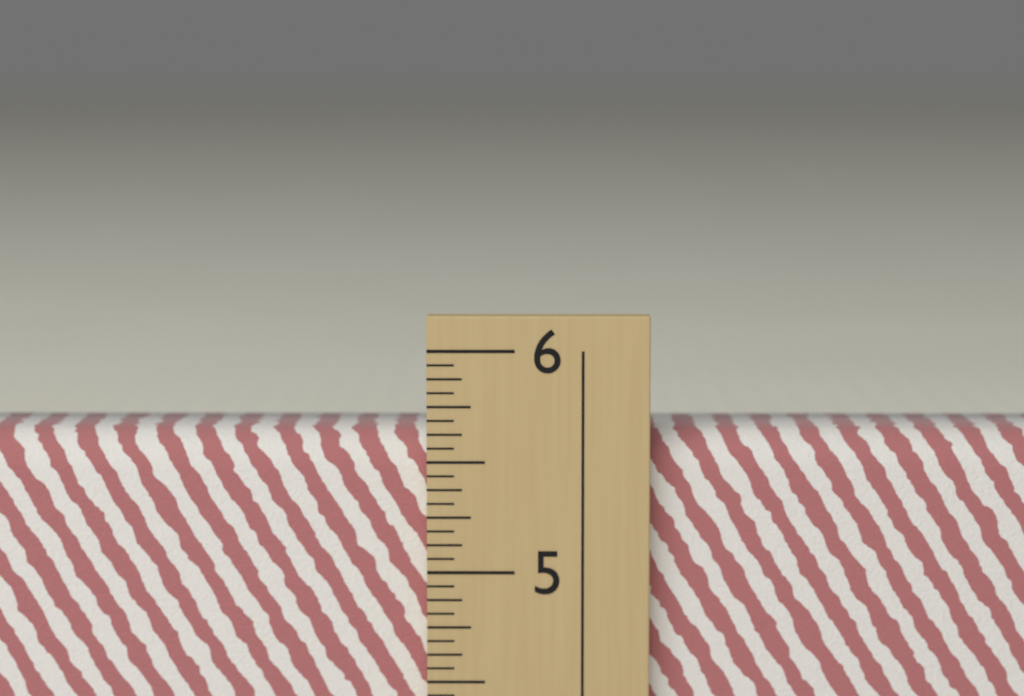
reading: 5.6250 in
